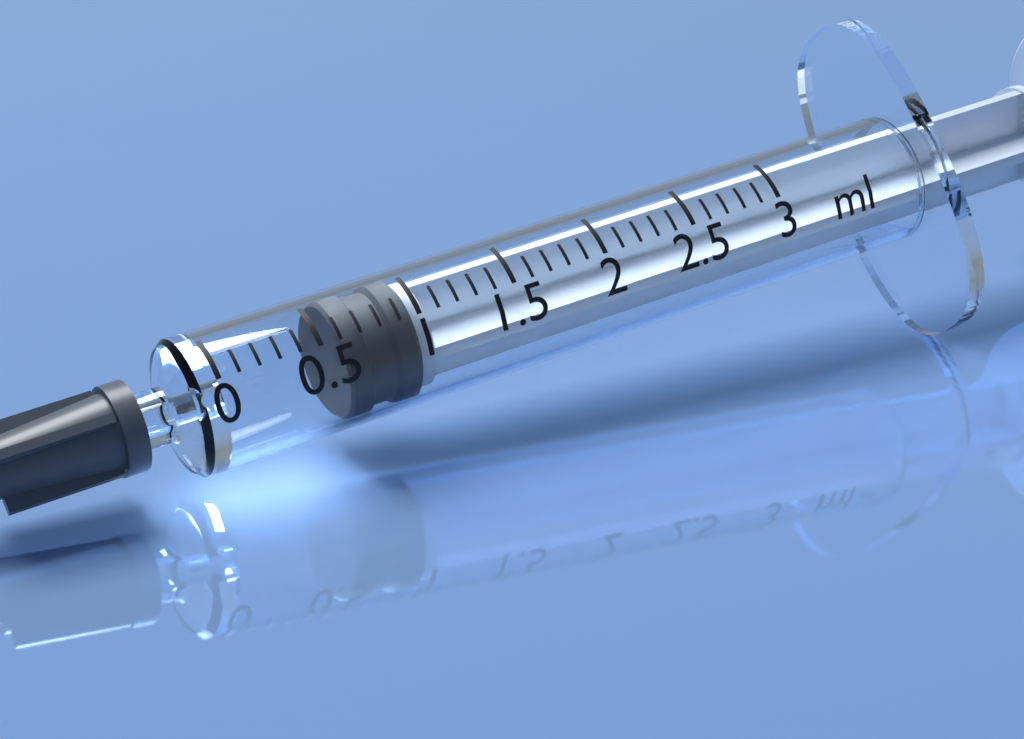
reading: 0.6 ml
